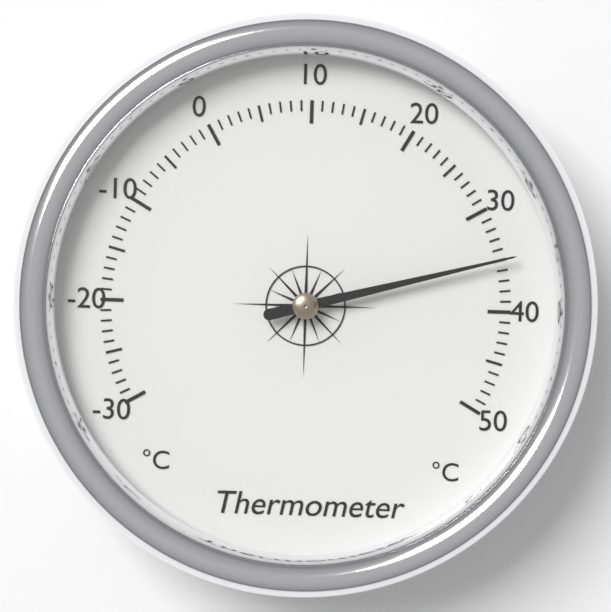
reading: 35 °C
